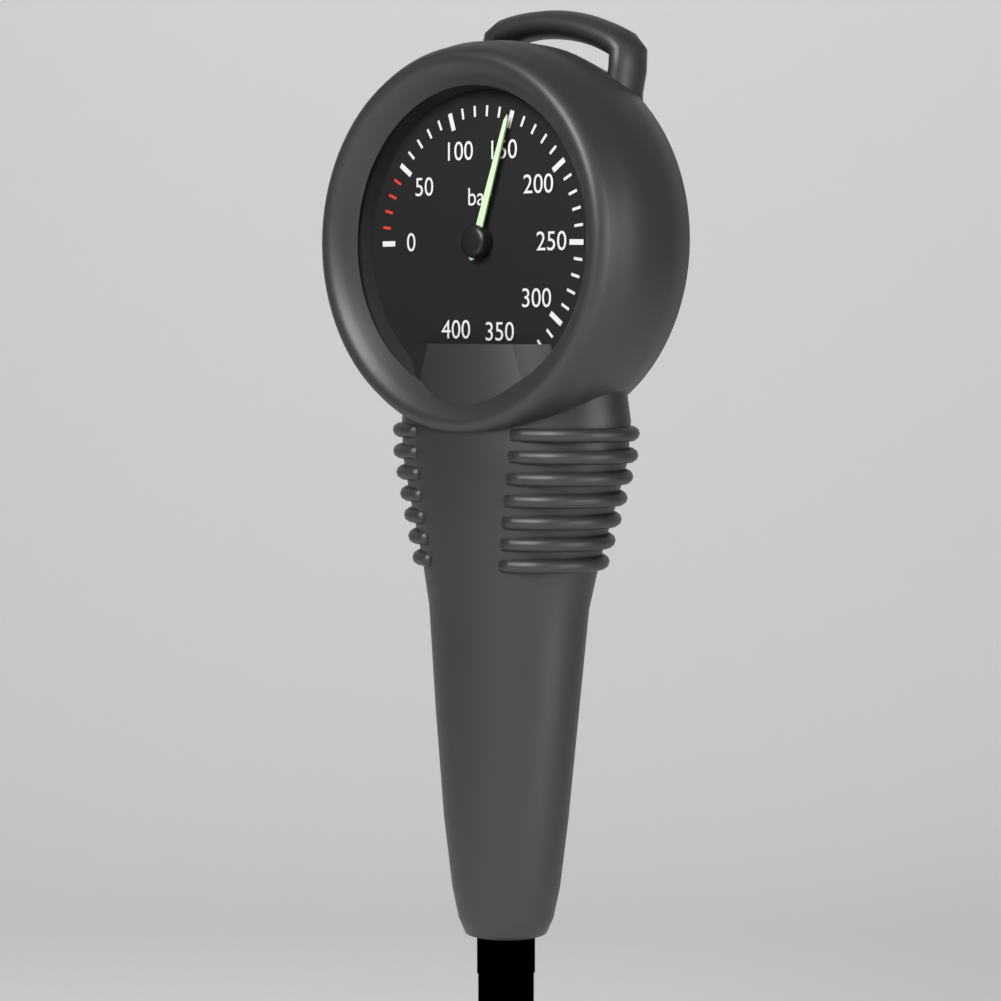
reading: 150 bar
